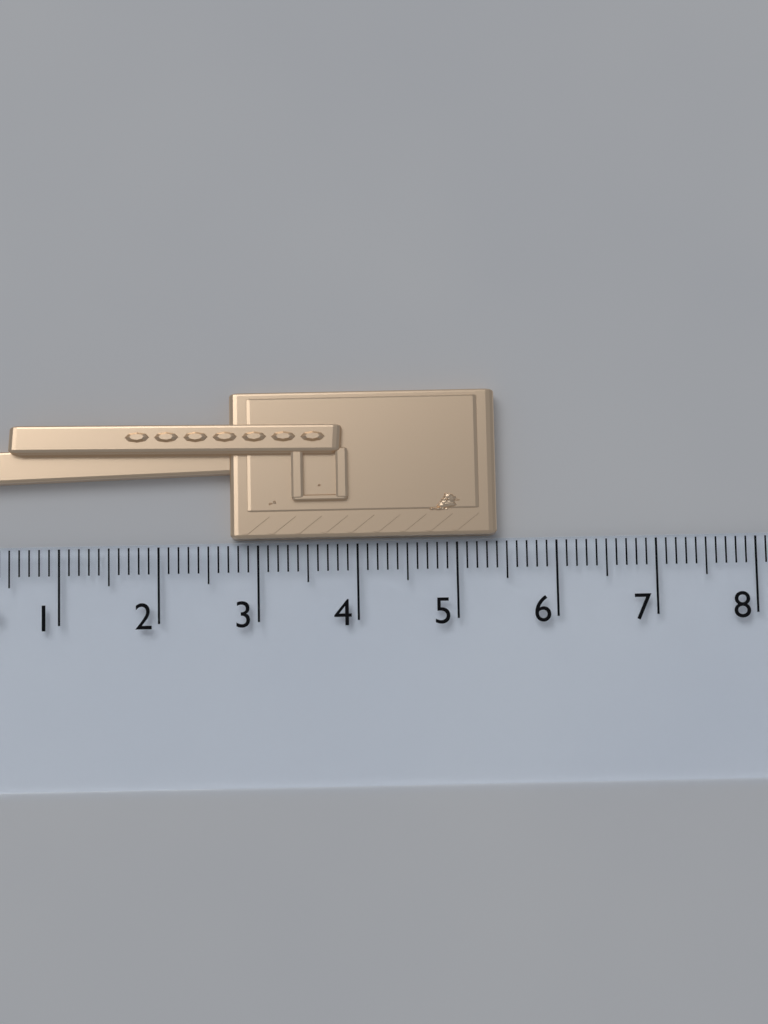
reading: 5.4 cm
